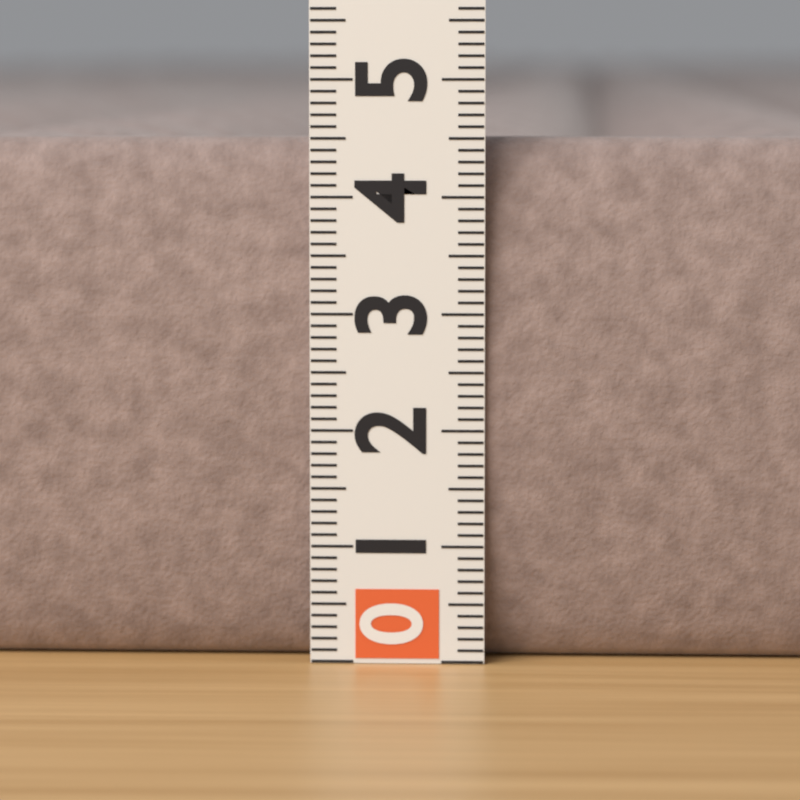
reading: 4.5 (no unit)
